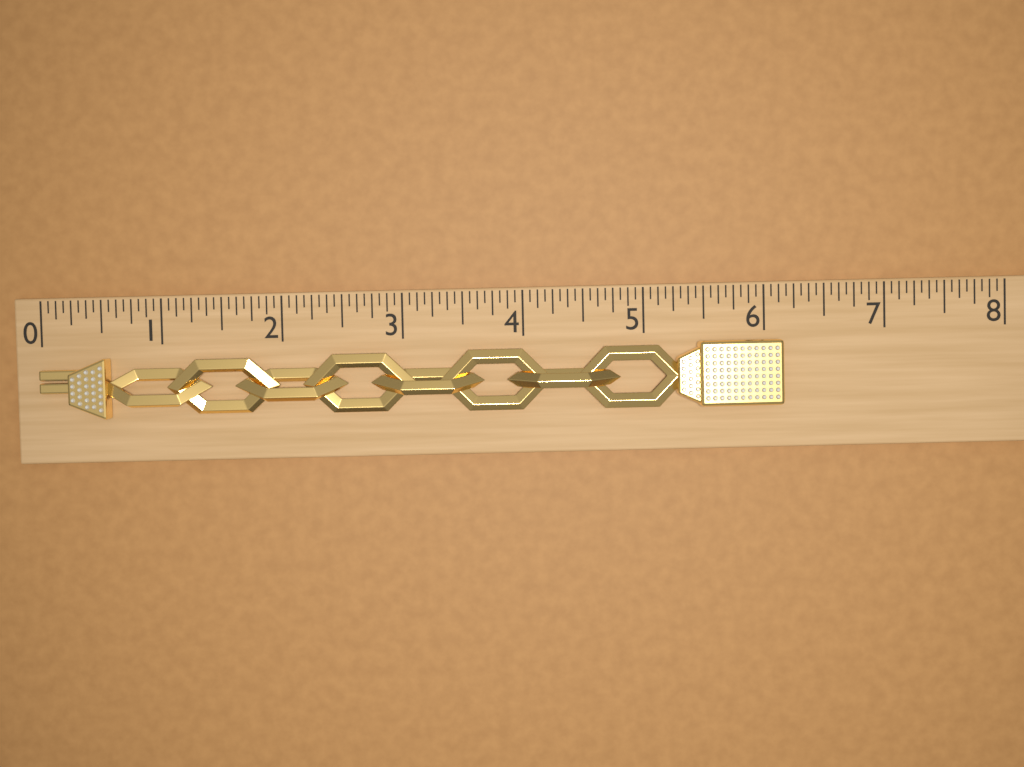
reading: 6.1250 (no unit)
